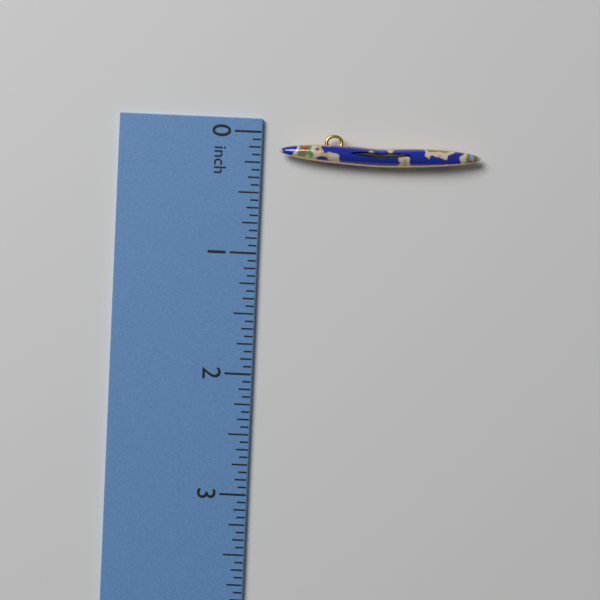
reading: 0.2500 in
